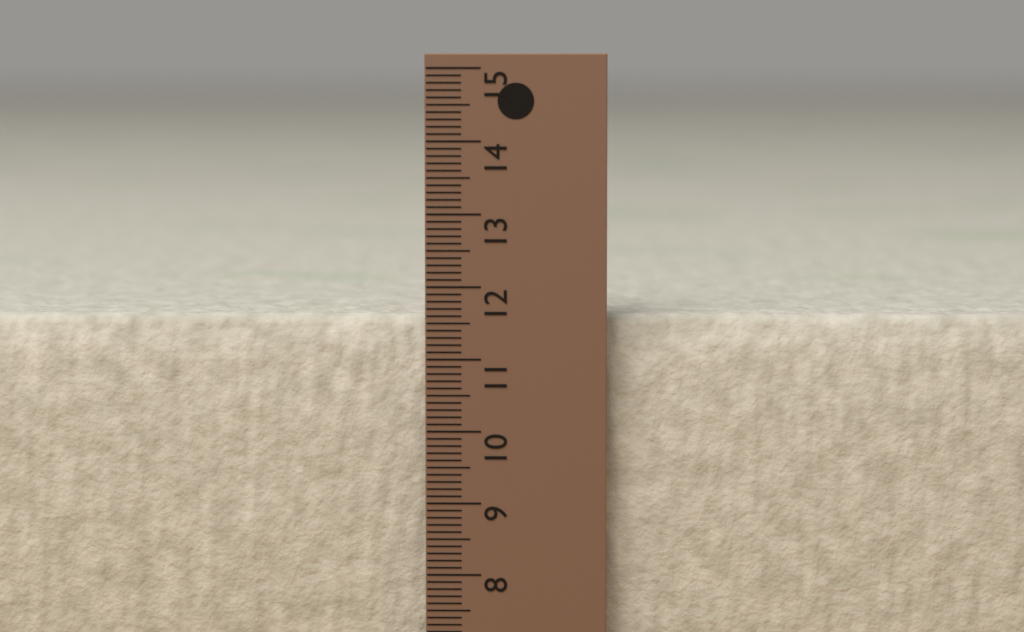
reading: 11.6 cm
